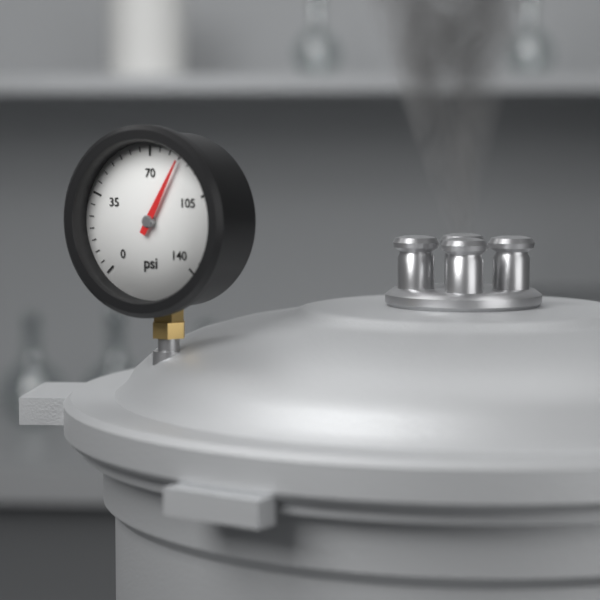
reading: 85 psi
